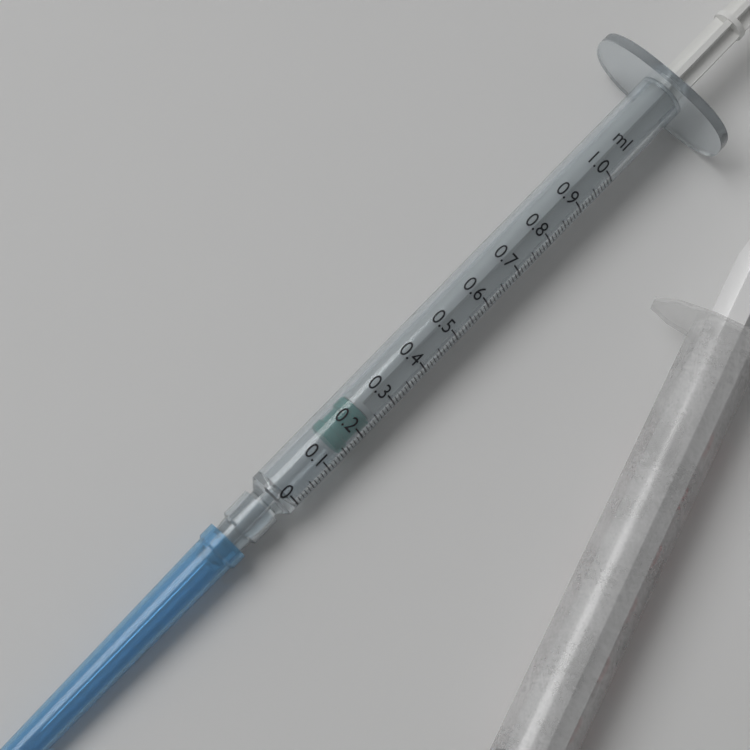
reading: 0.14 ml
